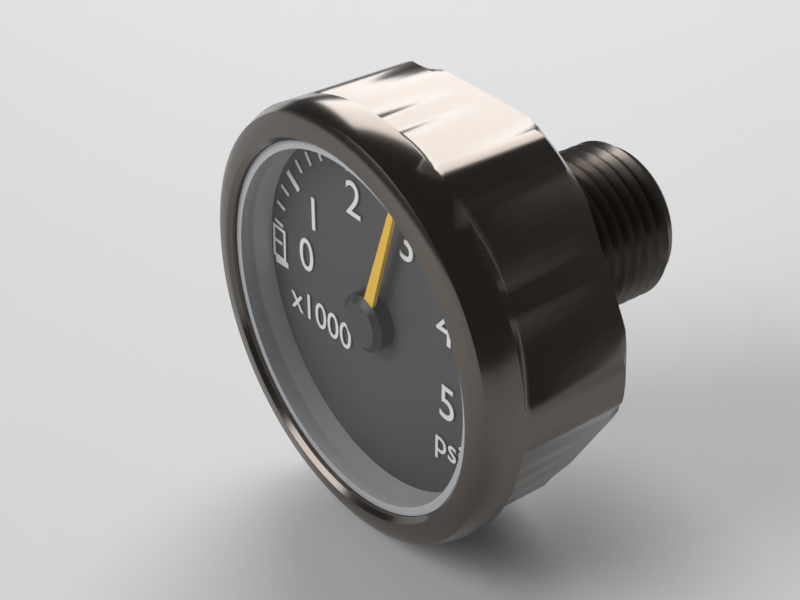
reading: 2800 psi
